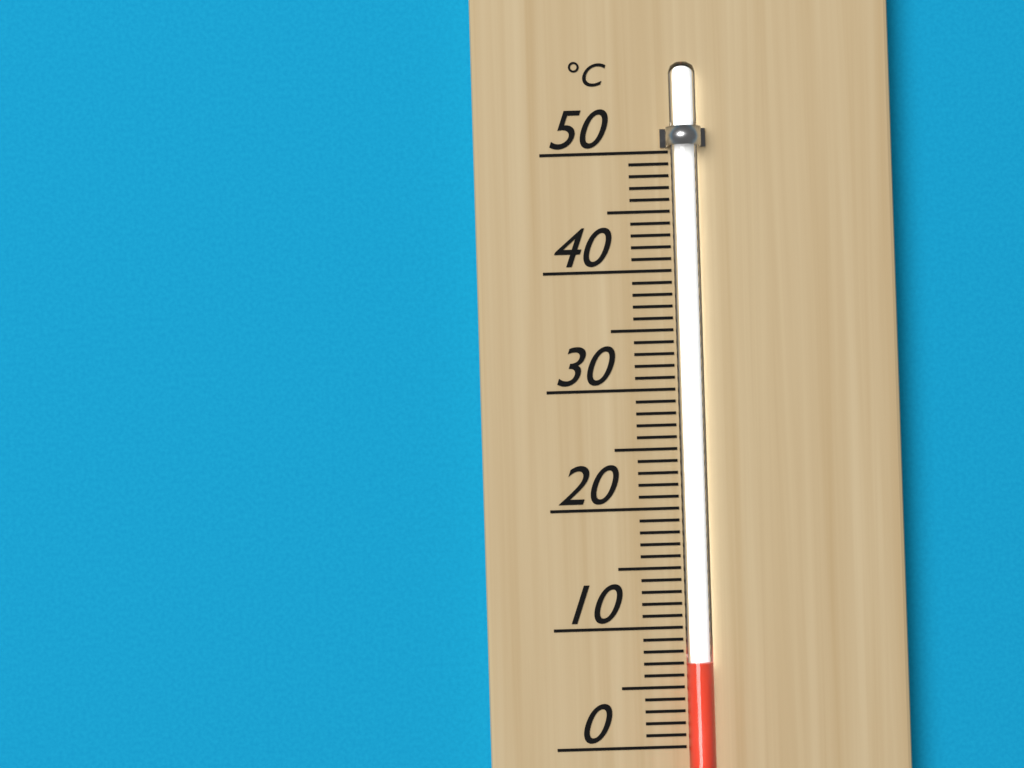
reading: 7 °C
